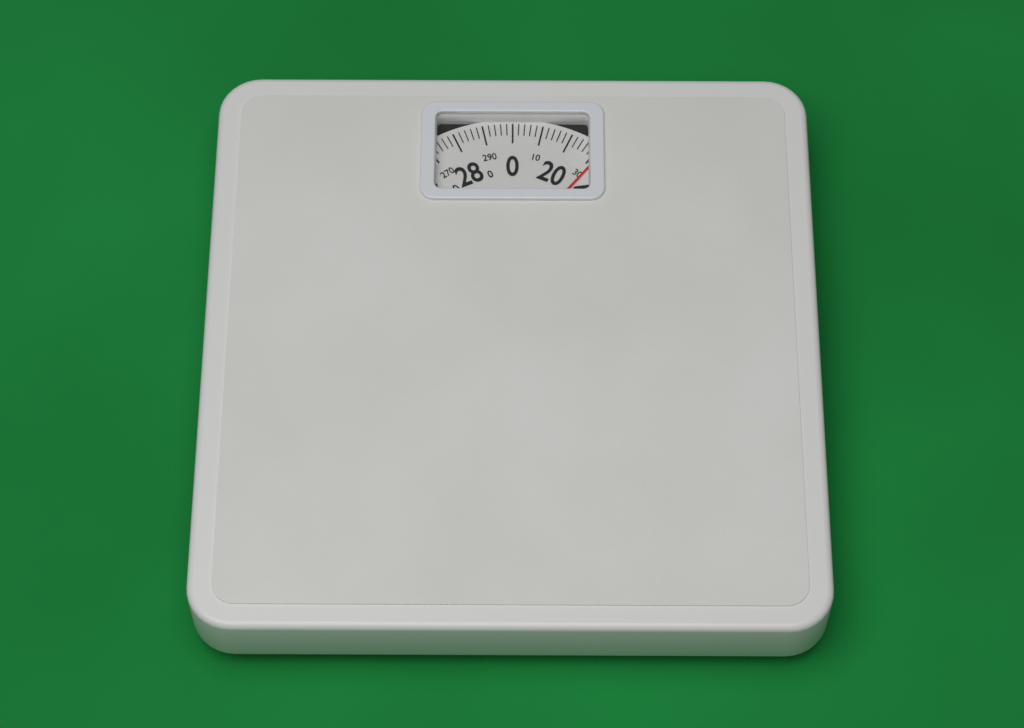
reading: 32 (no unit)
